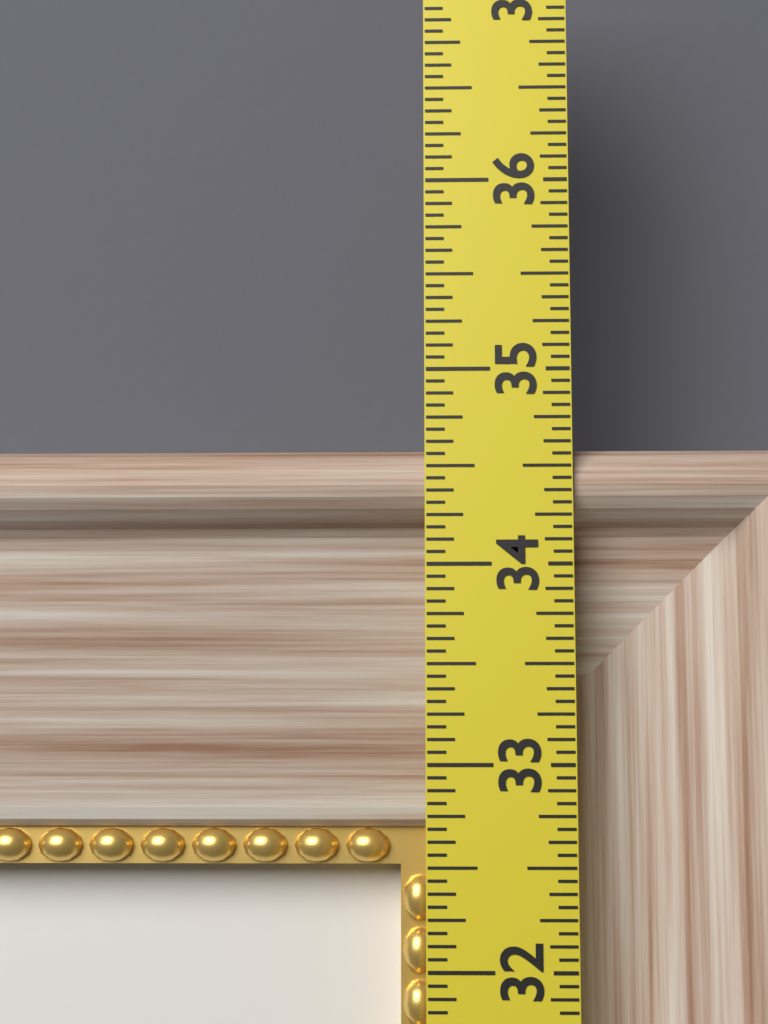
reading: 34.6250 in
